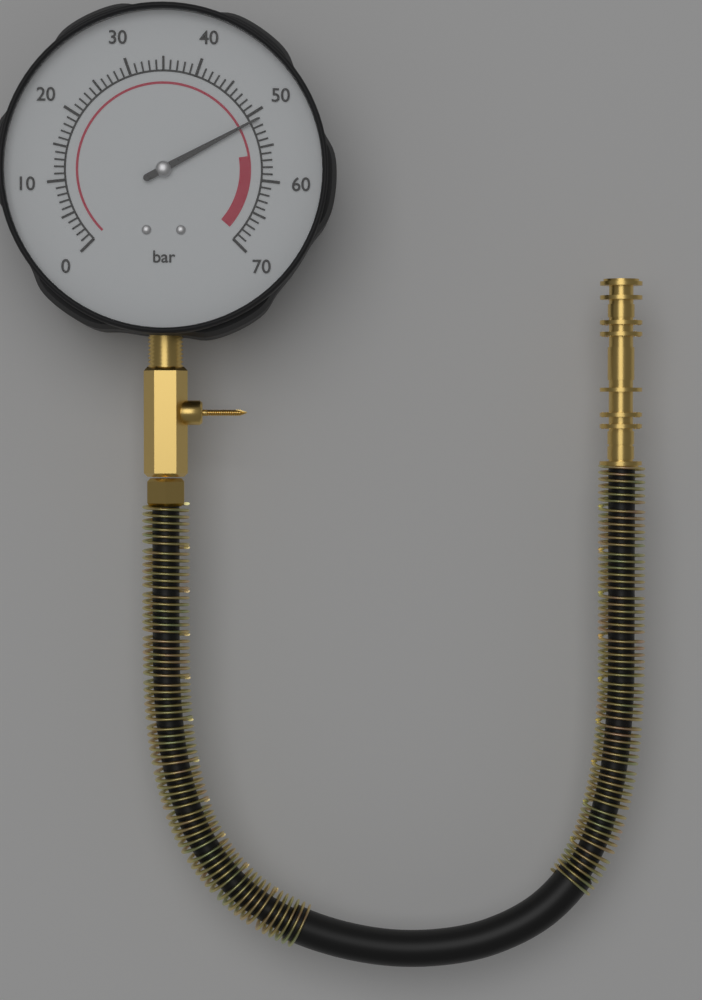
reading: 51 bar
